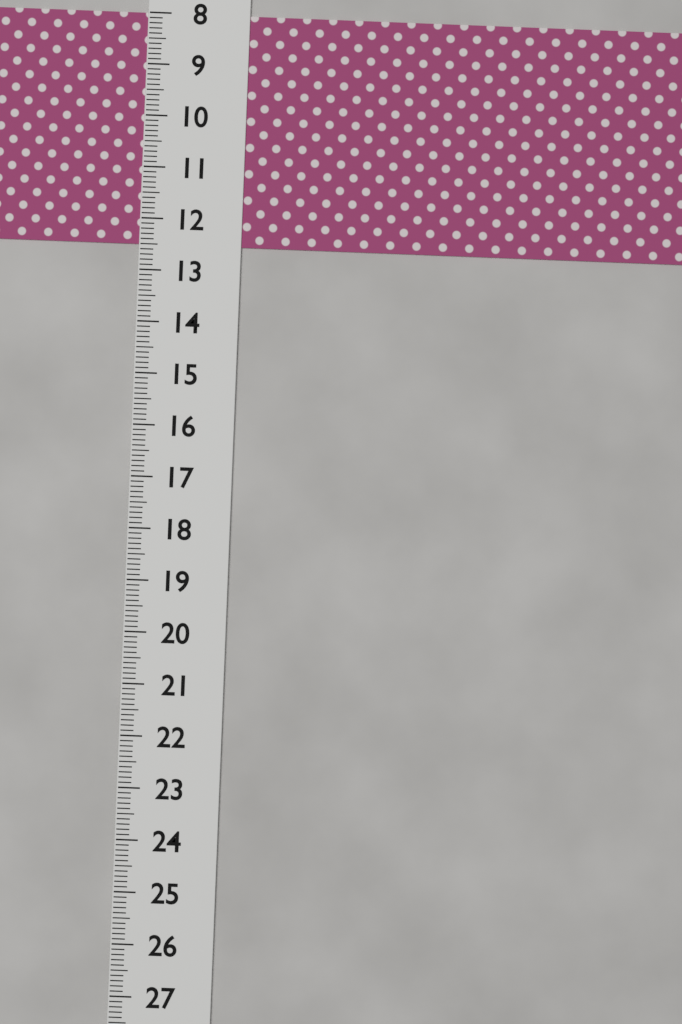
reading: 12.5 (no unit)
